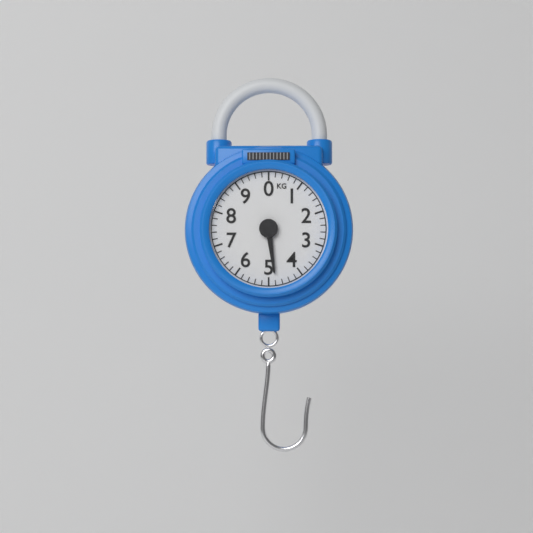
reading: 4.8 kg
